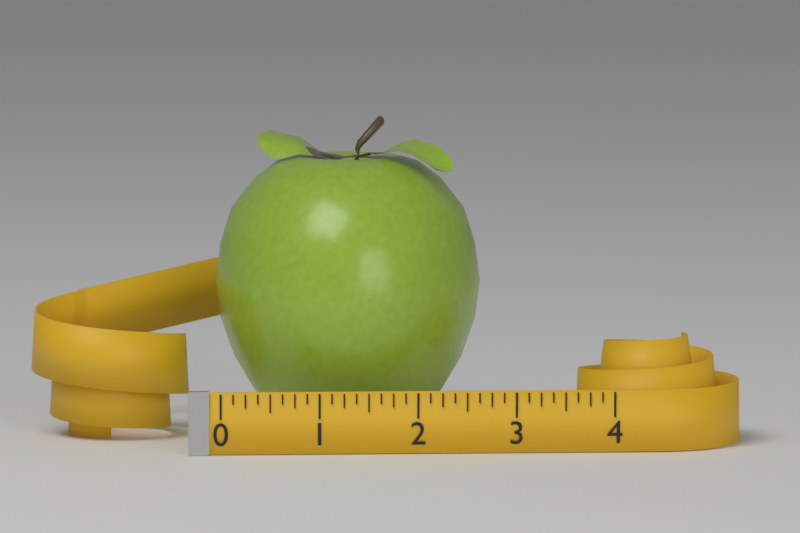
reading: 2.750 (no unit)
